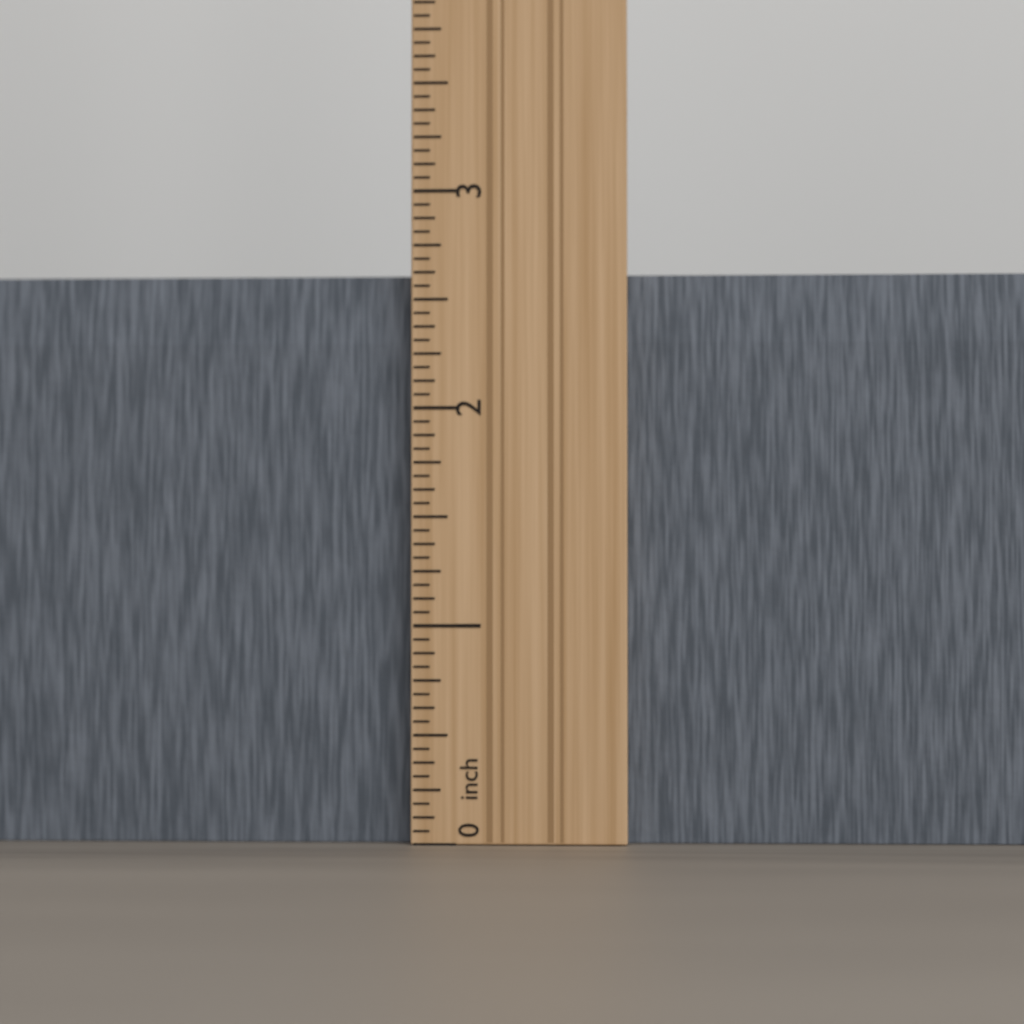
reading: 2.6250 in
